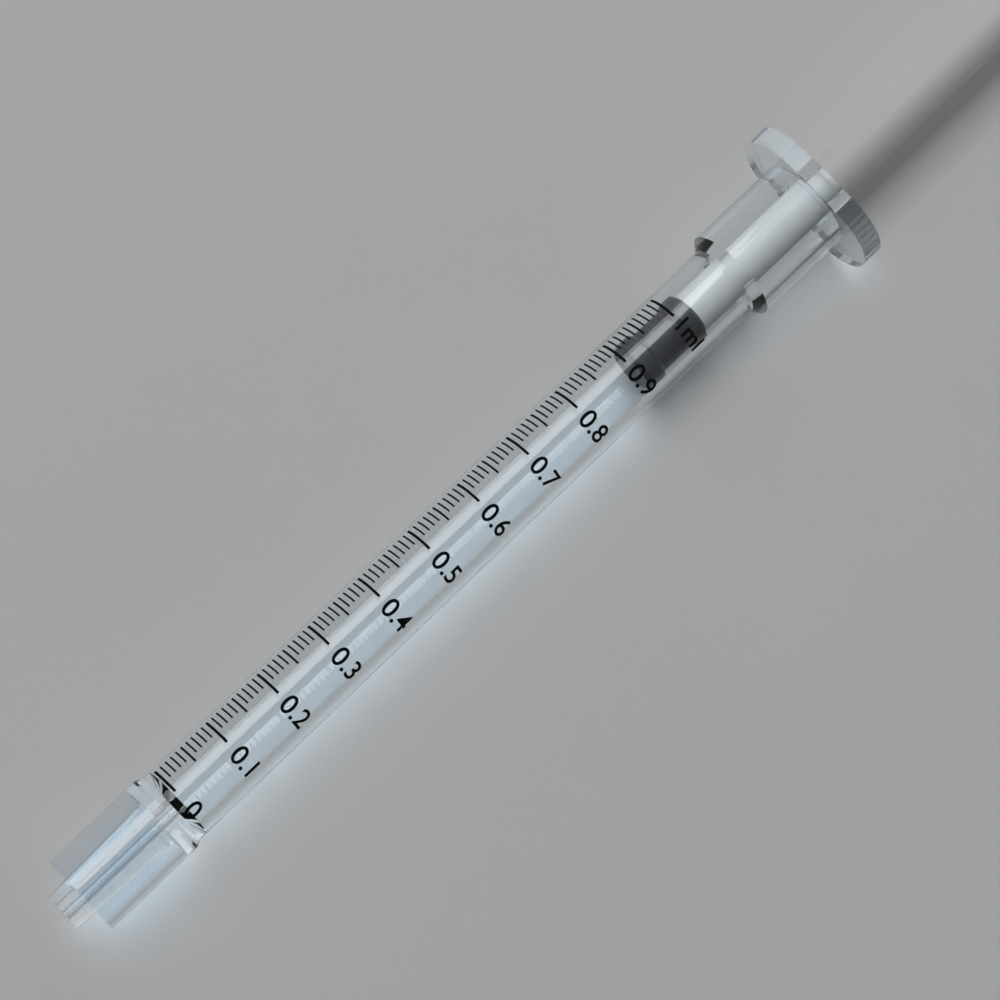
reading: 0.91 ml
